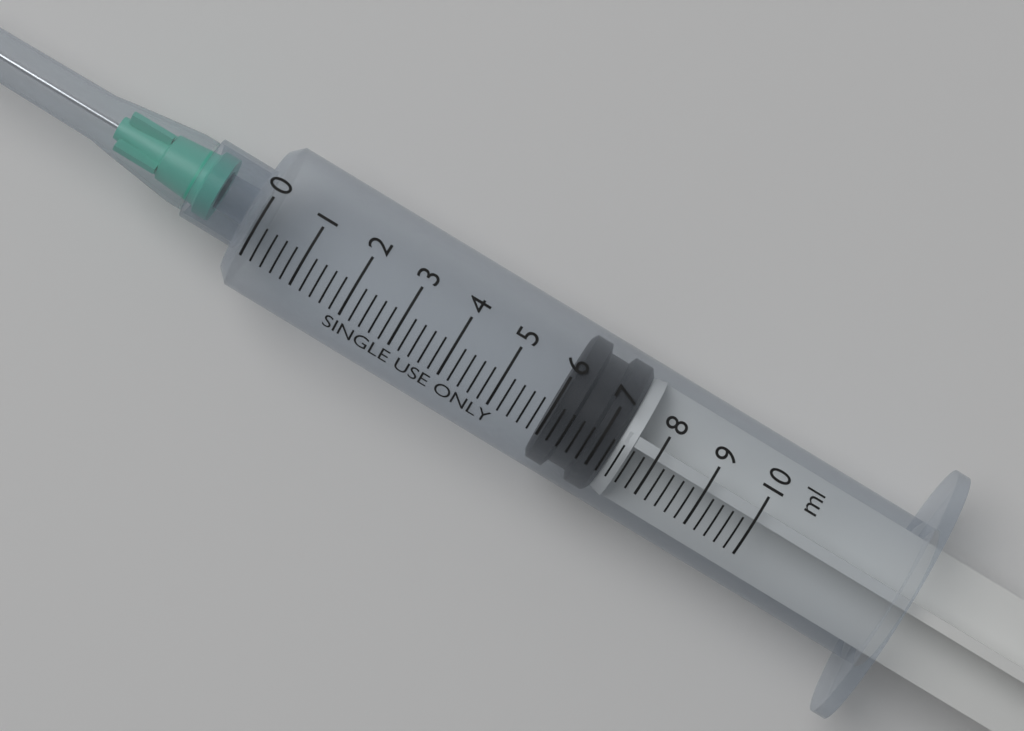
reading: 6.0 ml
